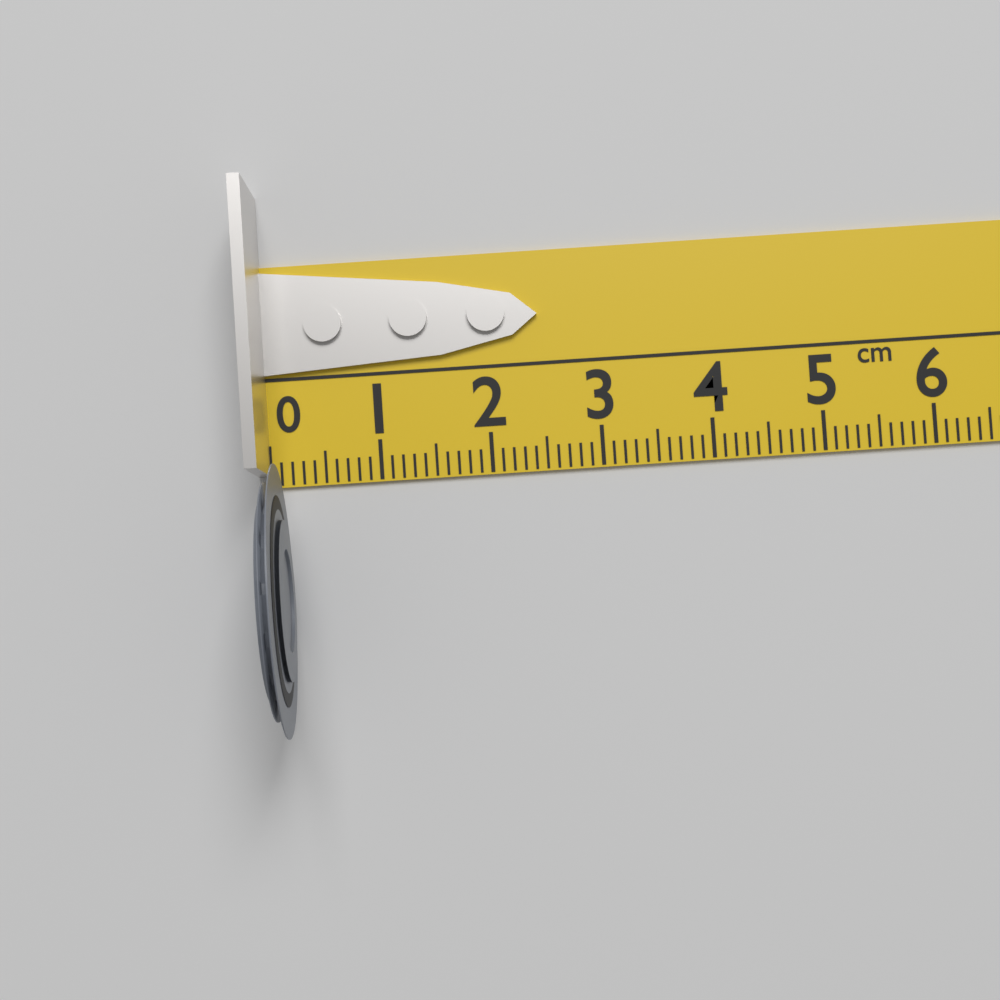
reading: 0.2 cm
